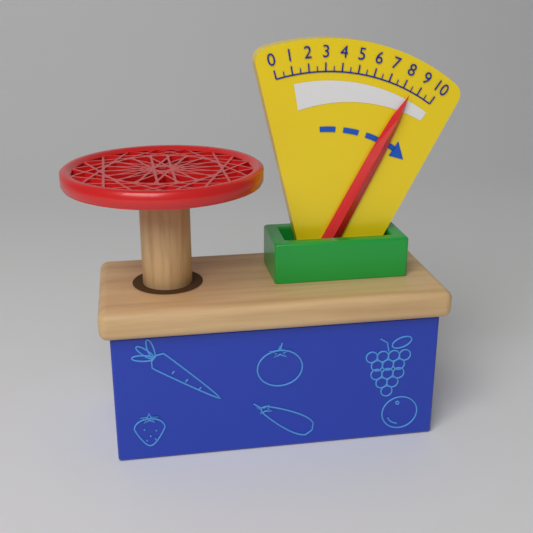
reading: 8.5 (no unit)
